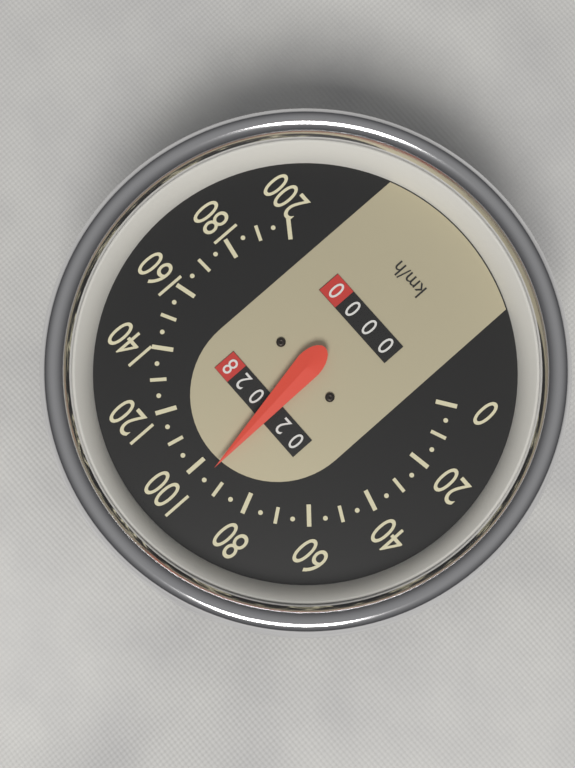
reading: 95 km/h
